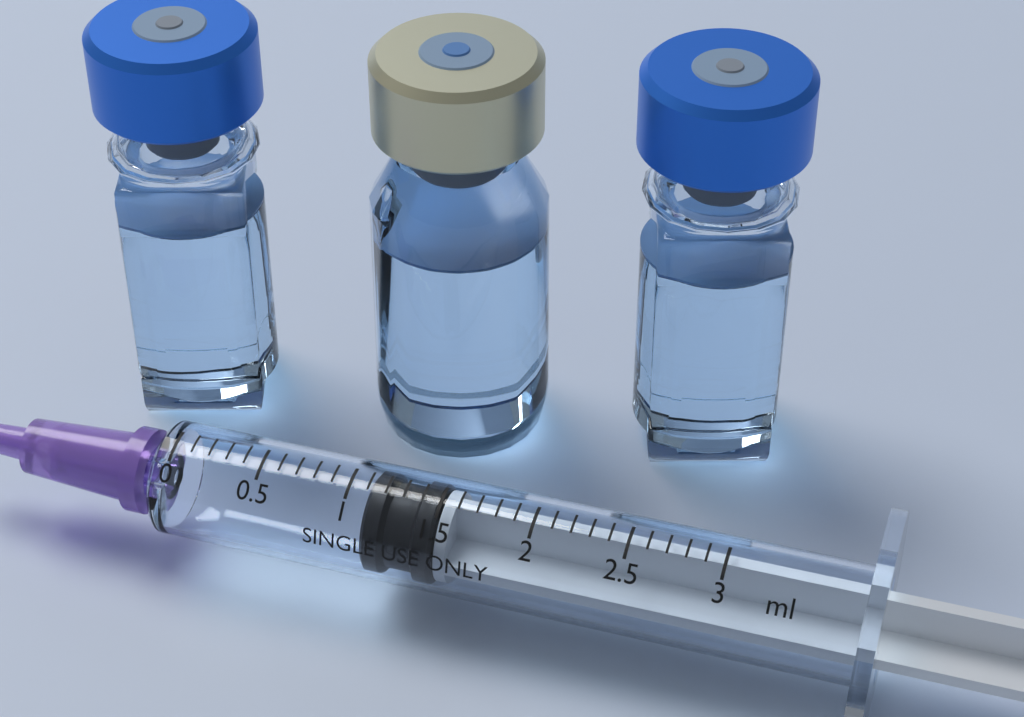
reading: 1.1 ml
